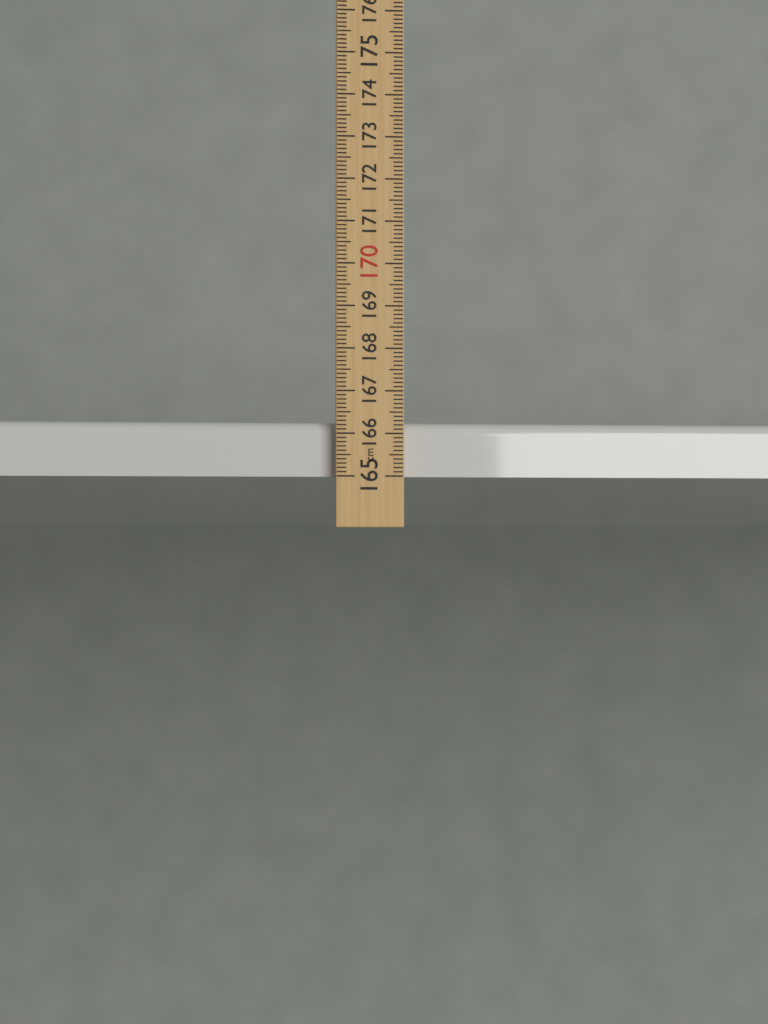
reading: 166.3 cm
